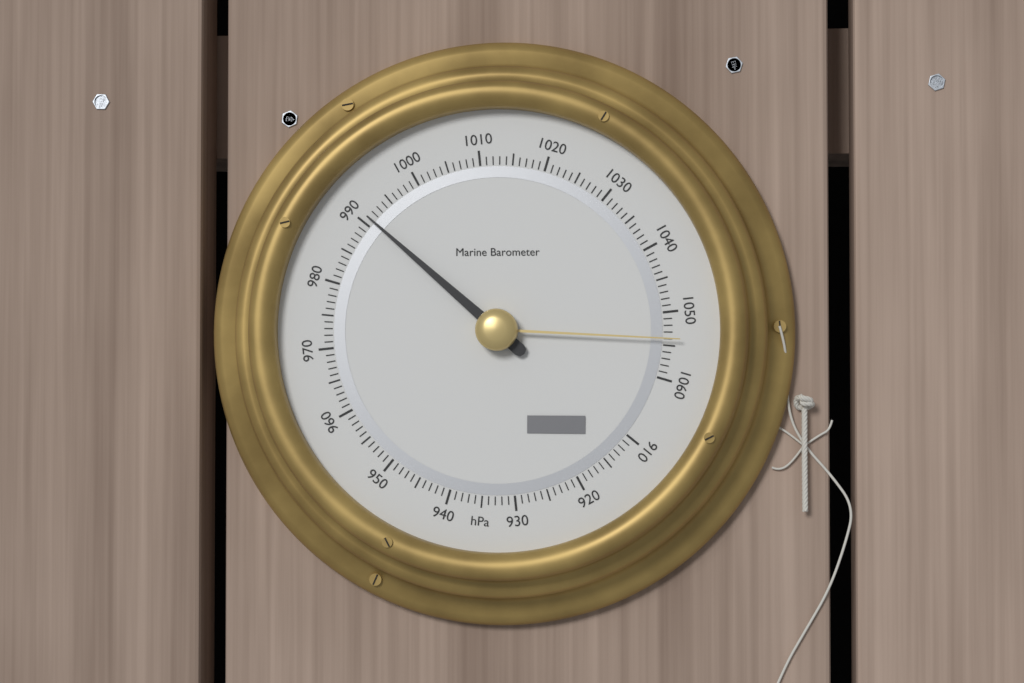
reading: 991 hPa
